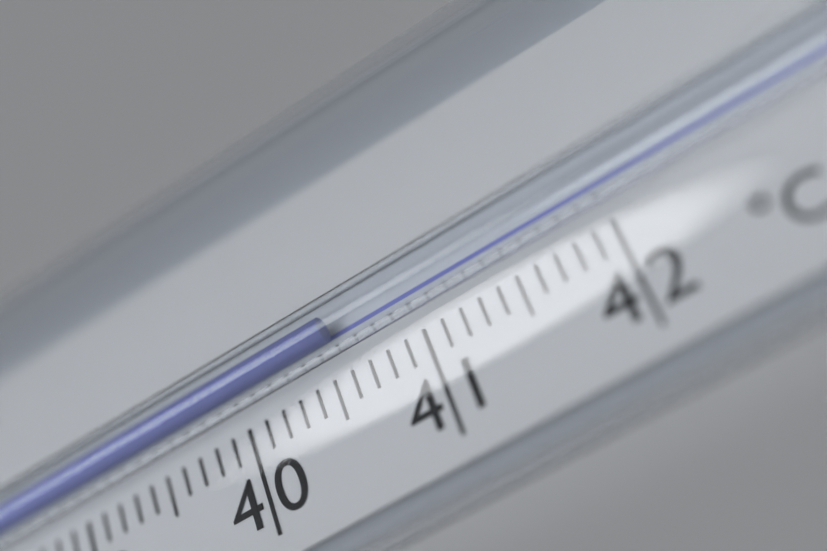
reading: 40.6 °C
